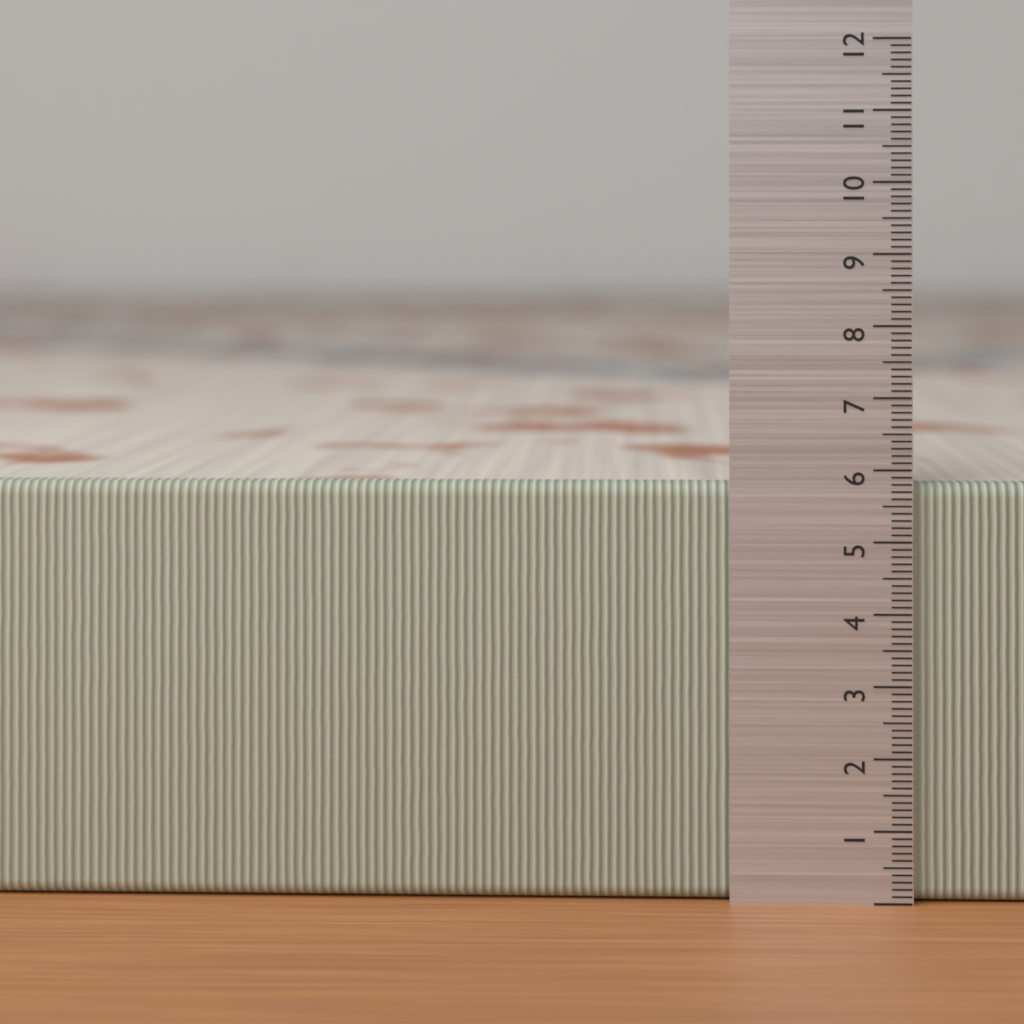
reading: 5.8 (no unit)
